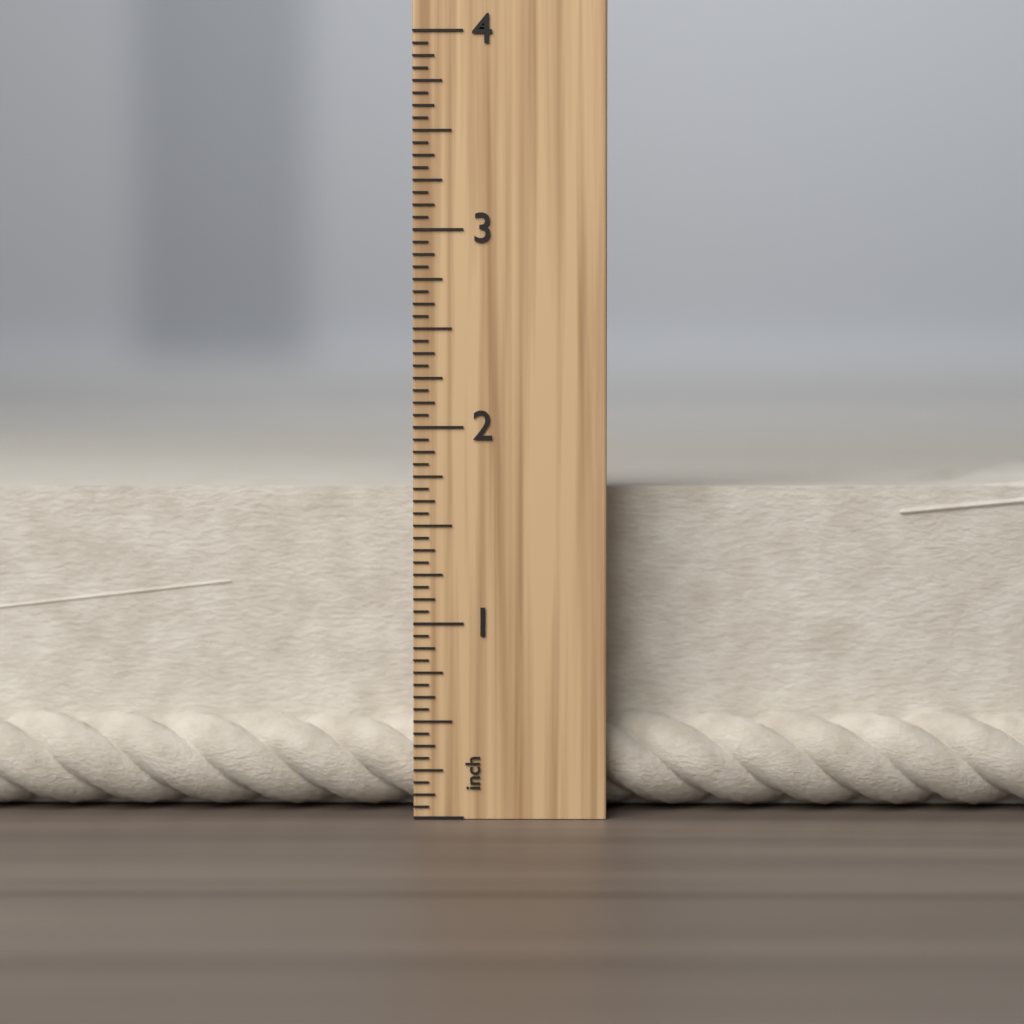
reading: 1.8125 inch
